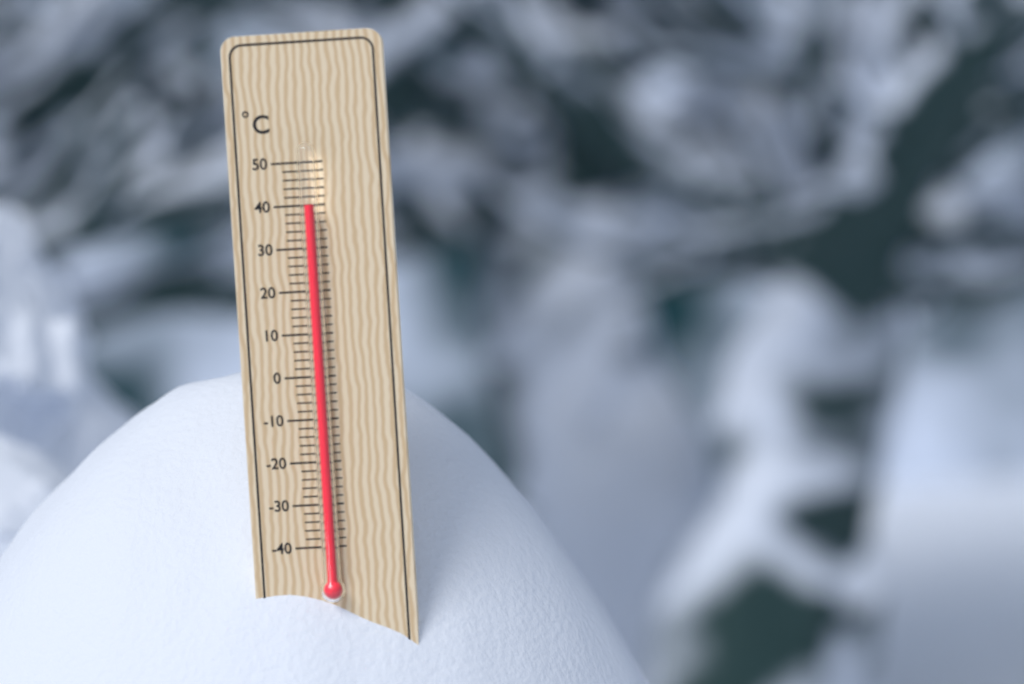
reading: 40 °C
